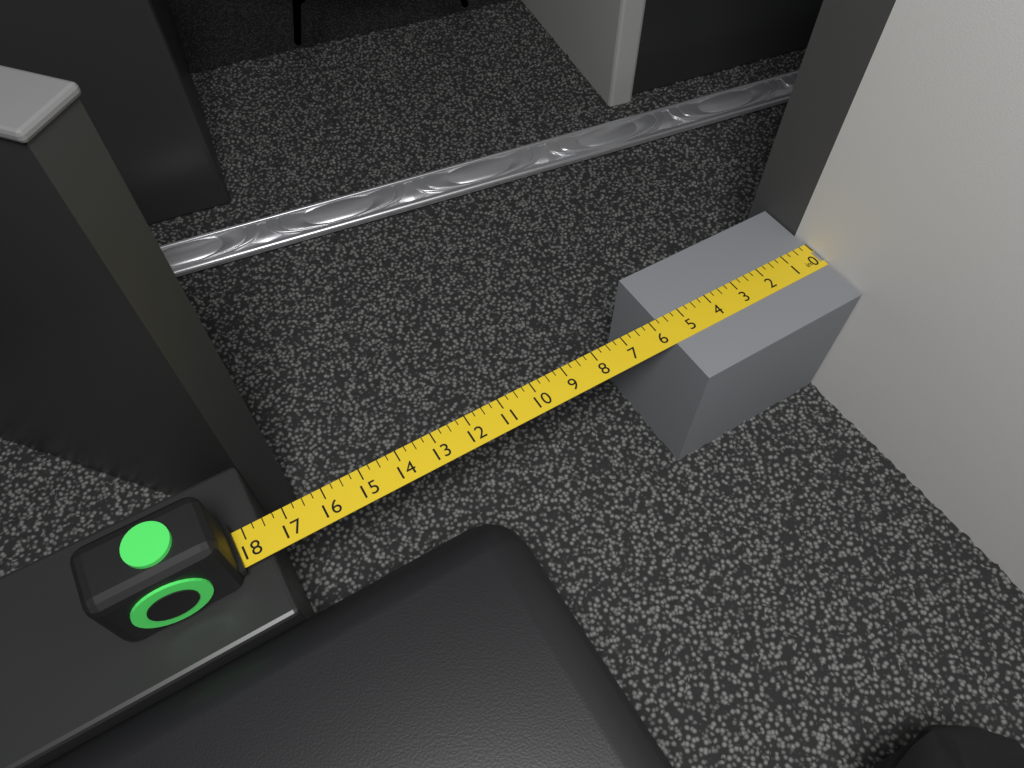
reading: 5.75 in
